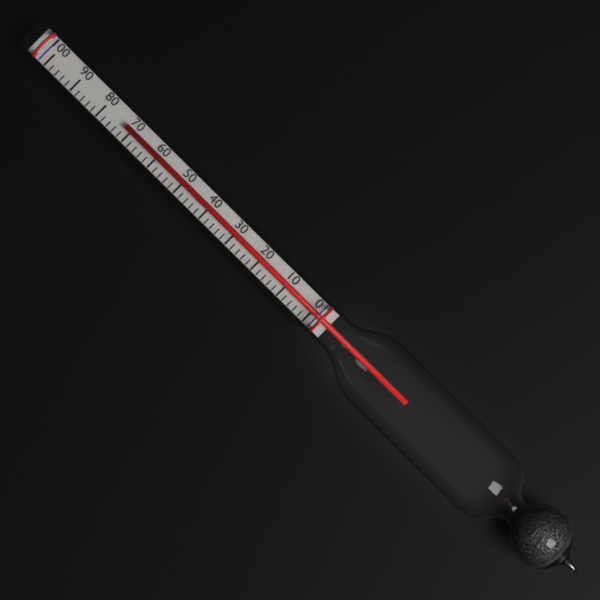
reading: 72 (no unit)
